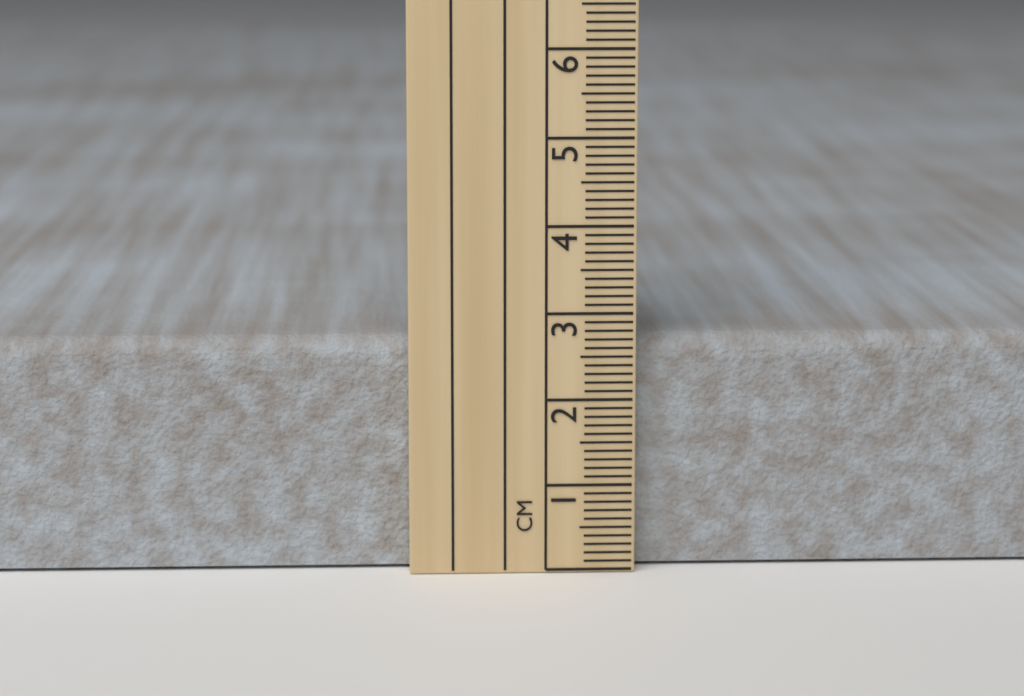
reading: 2.7 cm
